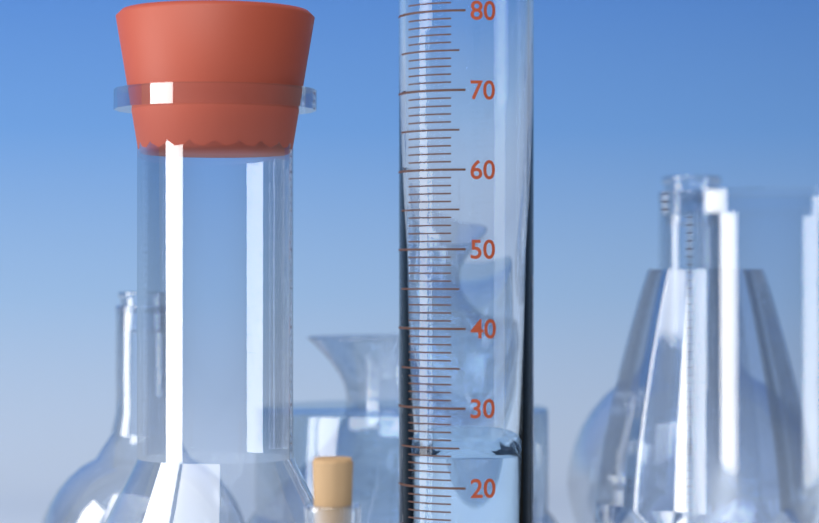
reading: 24 ml
